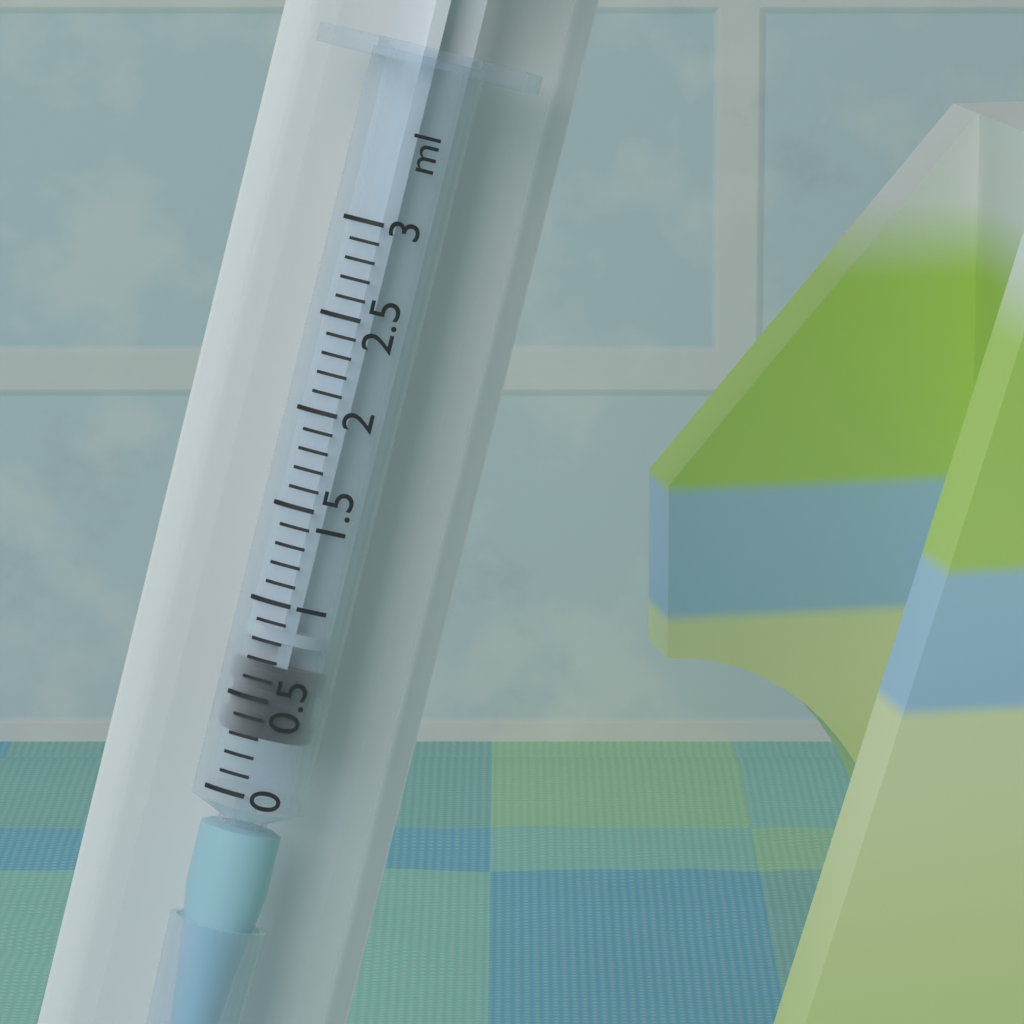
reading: 0.3 ml
